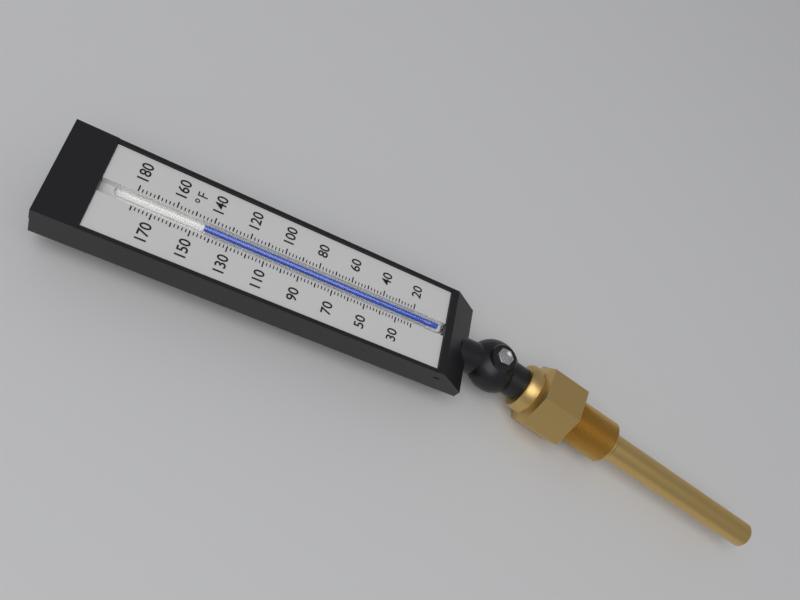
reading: 144 °F
